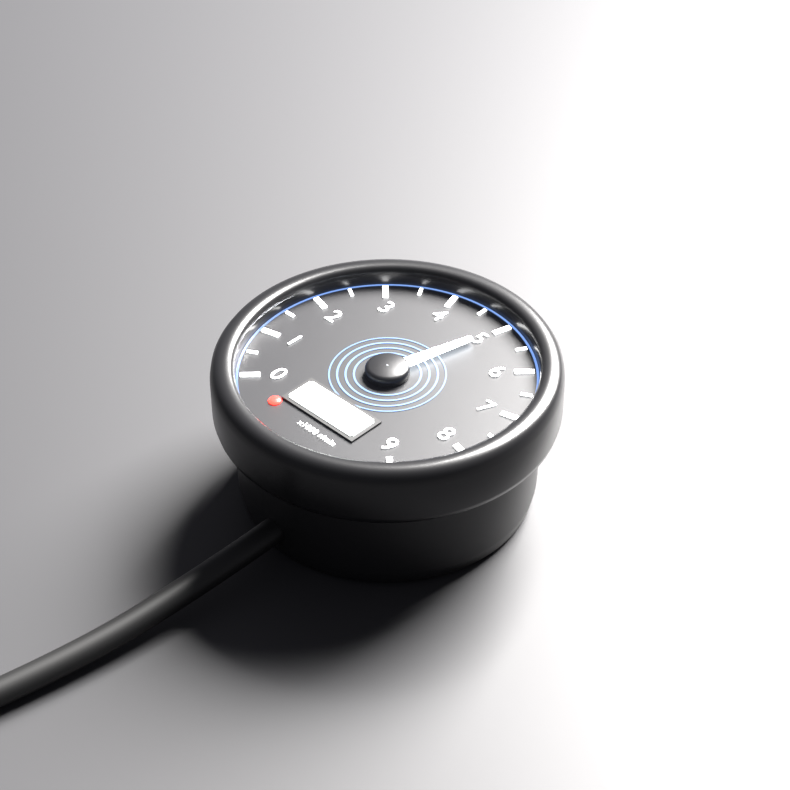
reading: 5.0 x1000 r/min
